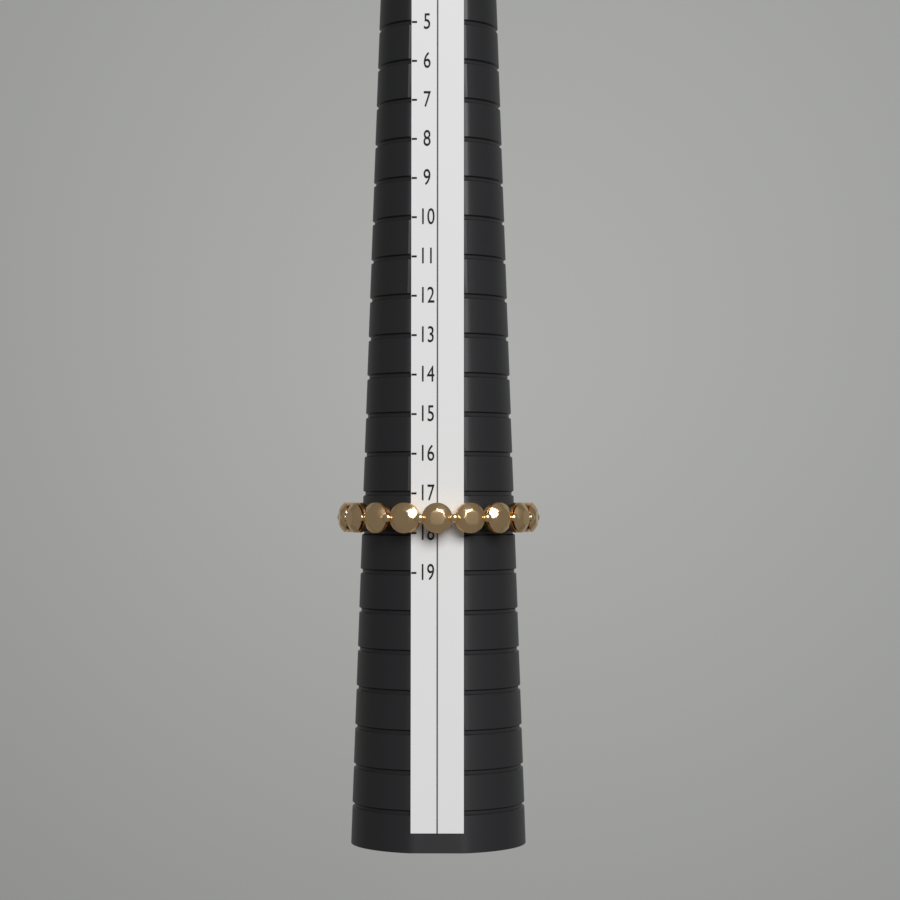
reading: 18 (no unit)
